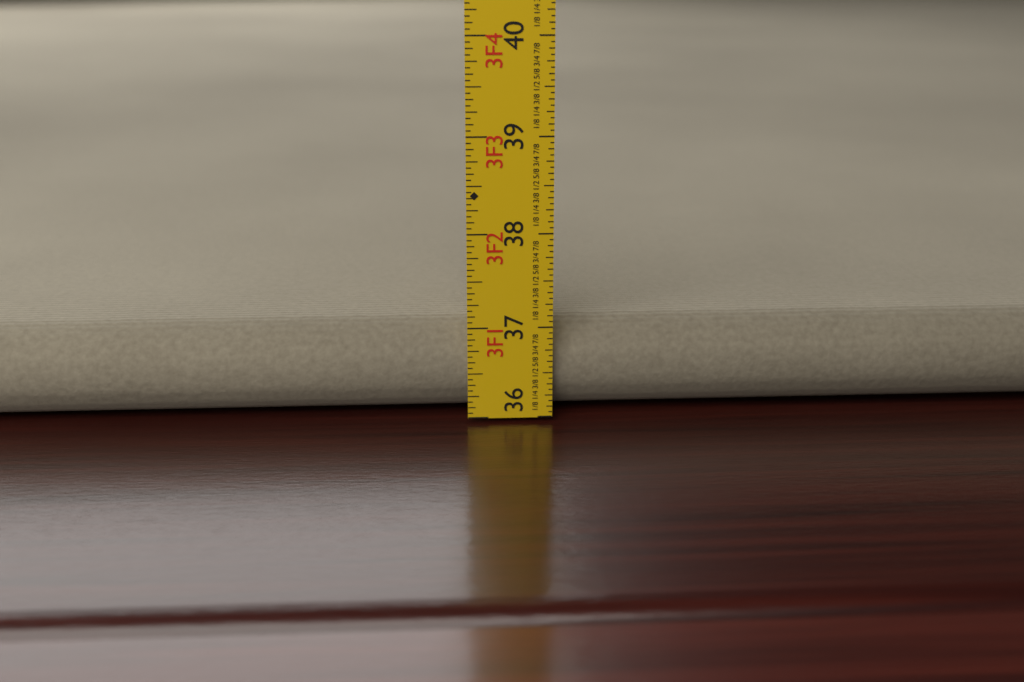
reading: 37.0000 in
